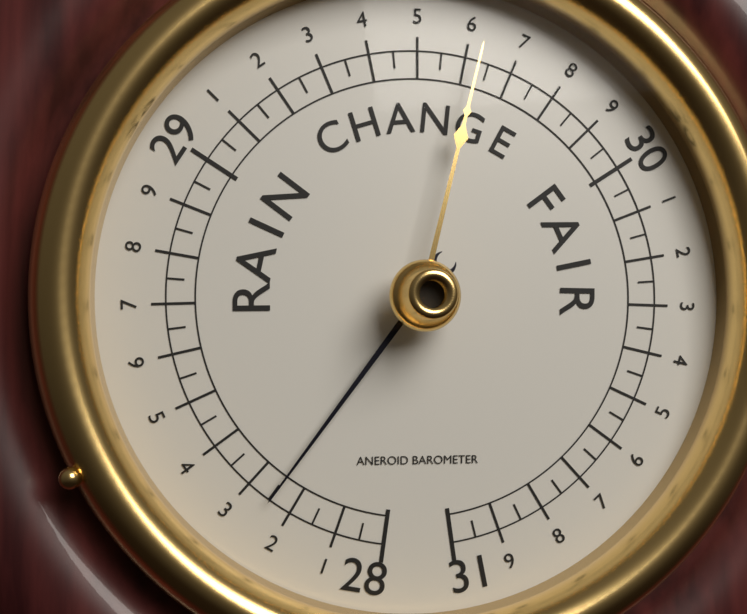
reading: 28.25 (no unit)
